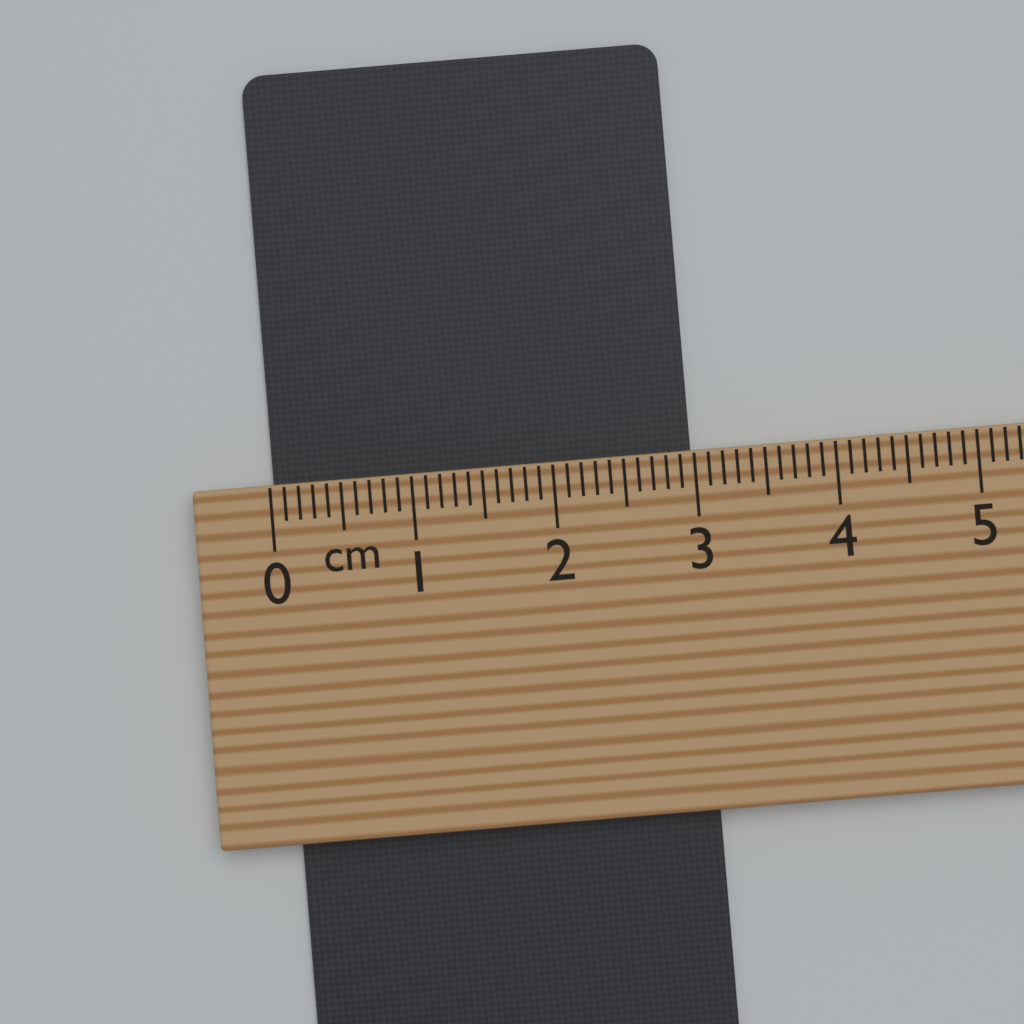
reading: 3.0 cm
